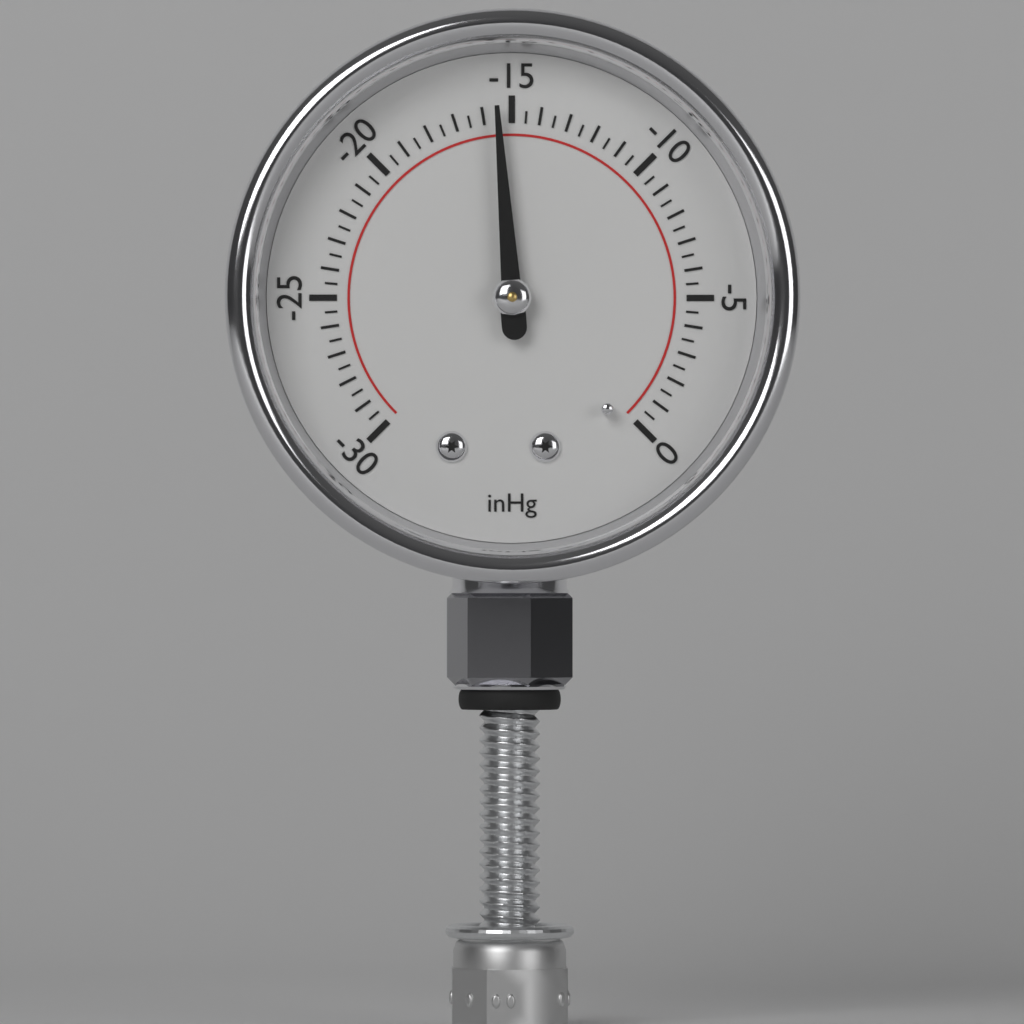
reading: -15.5 inHg
